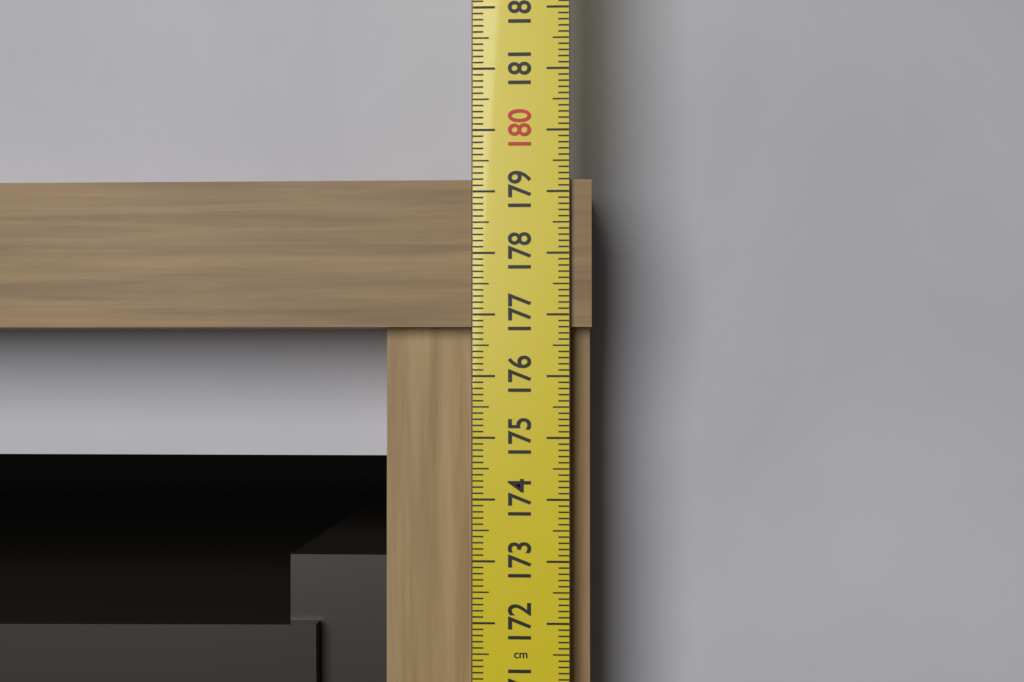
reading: 179.2 cm
